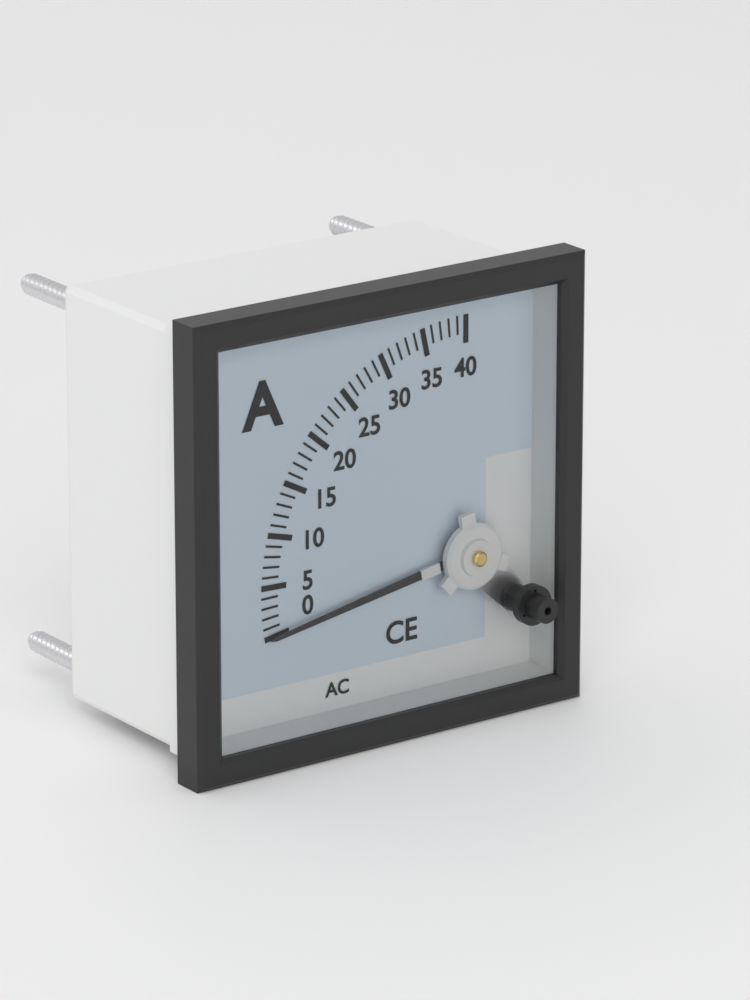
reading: 0 A
